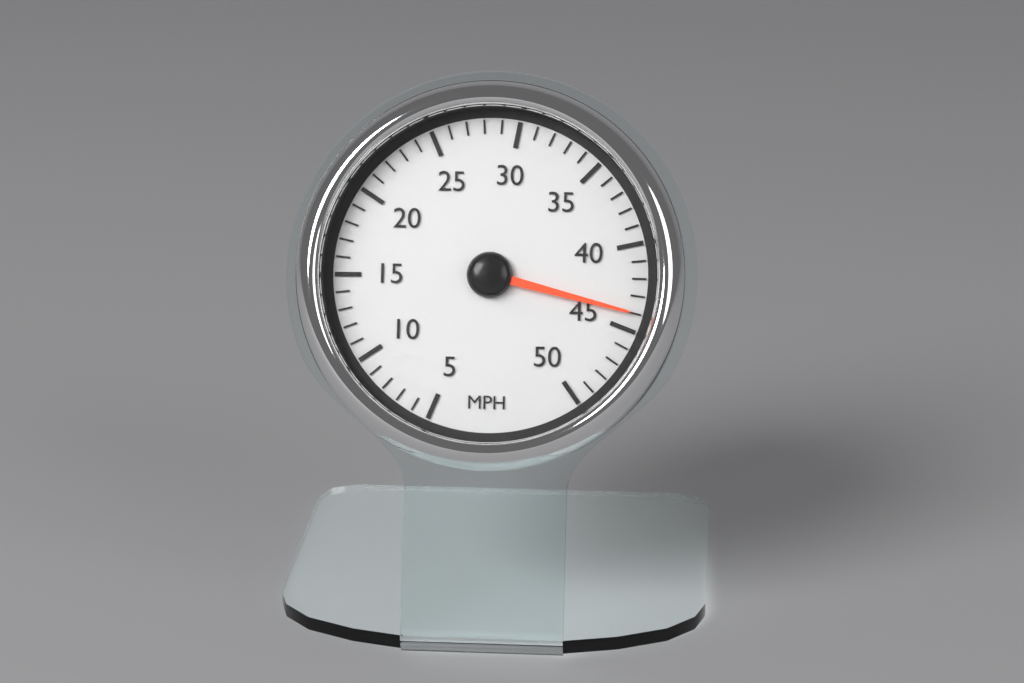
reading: 44 MPH
